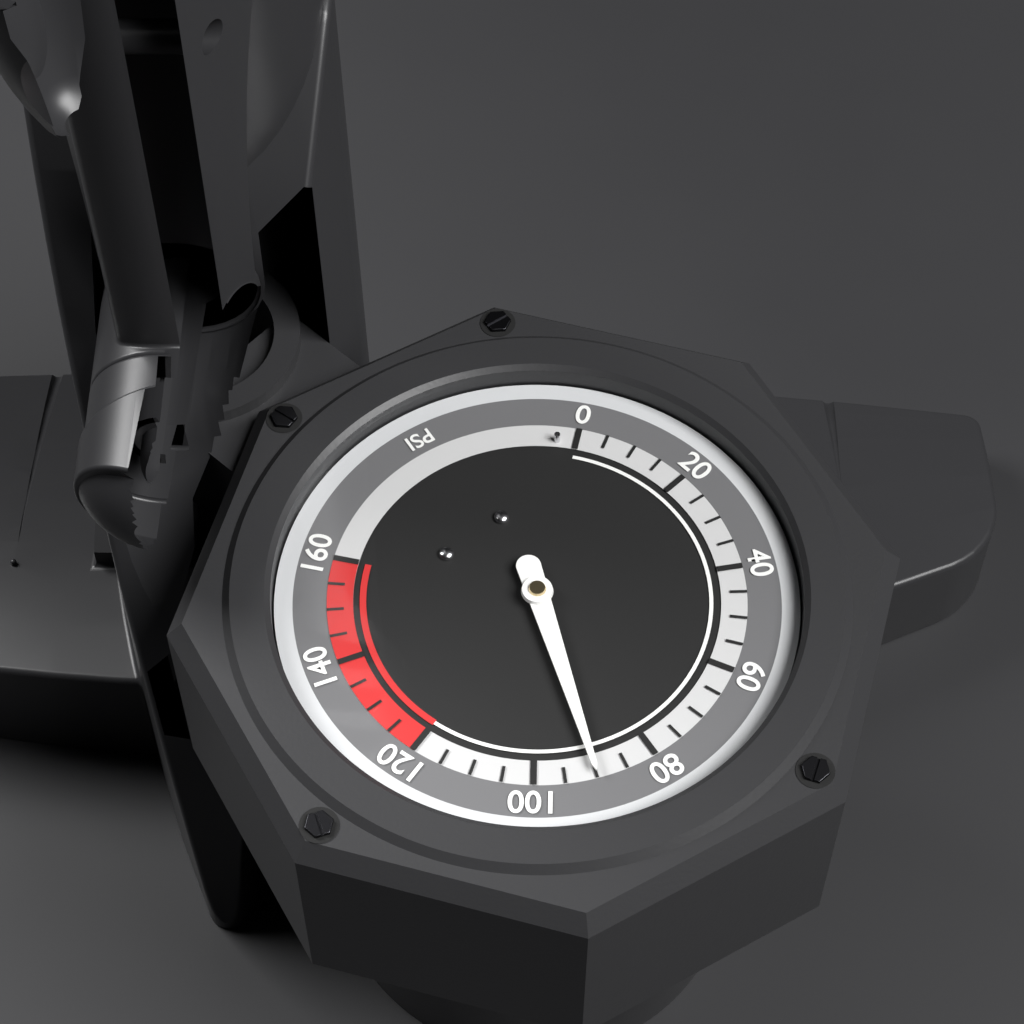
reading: 90 psi
